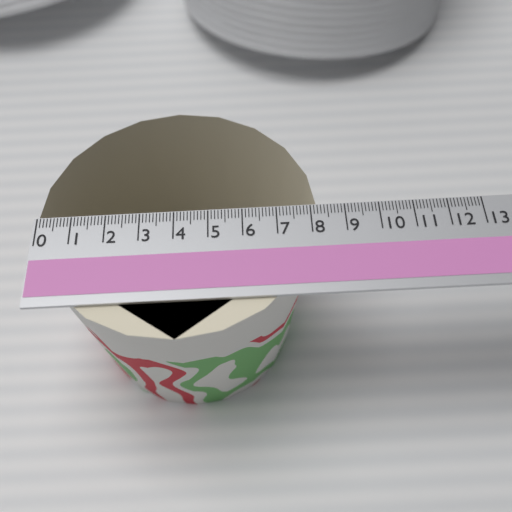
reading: 8.2 (no unit)
